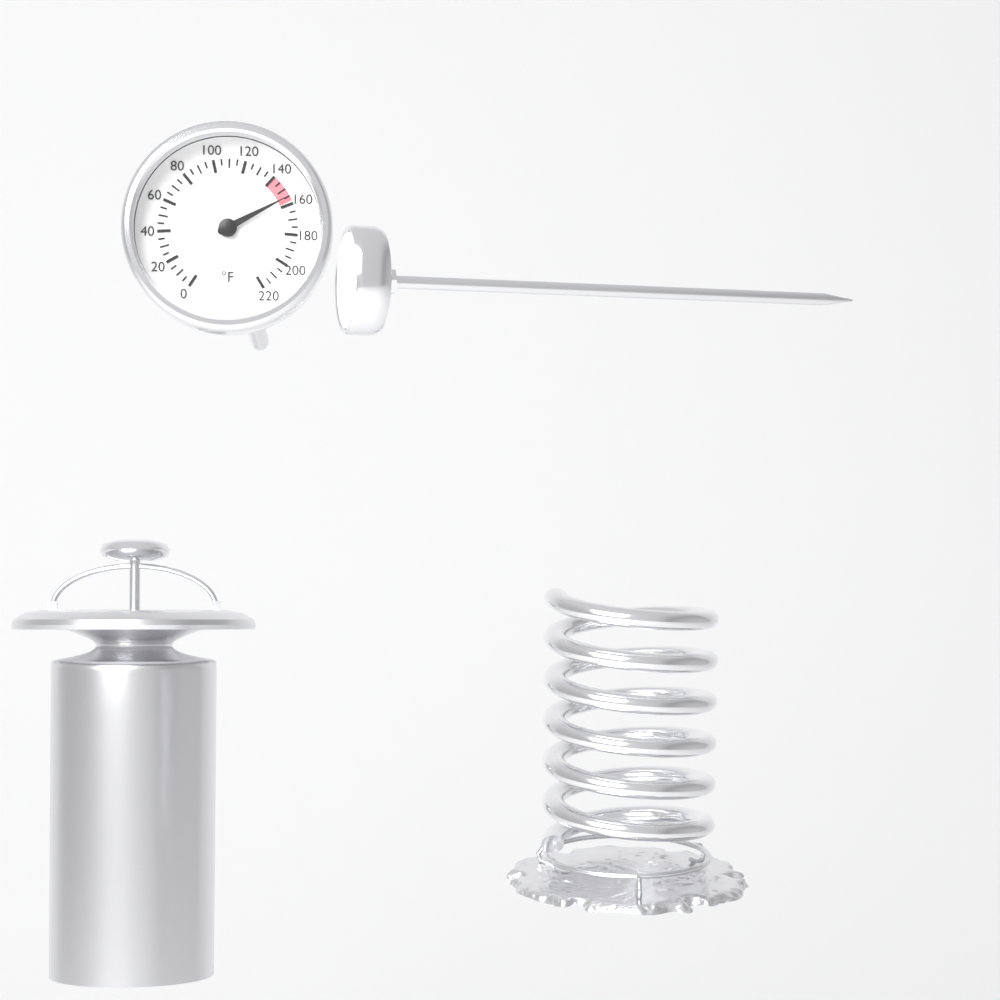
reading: 155 °F
